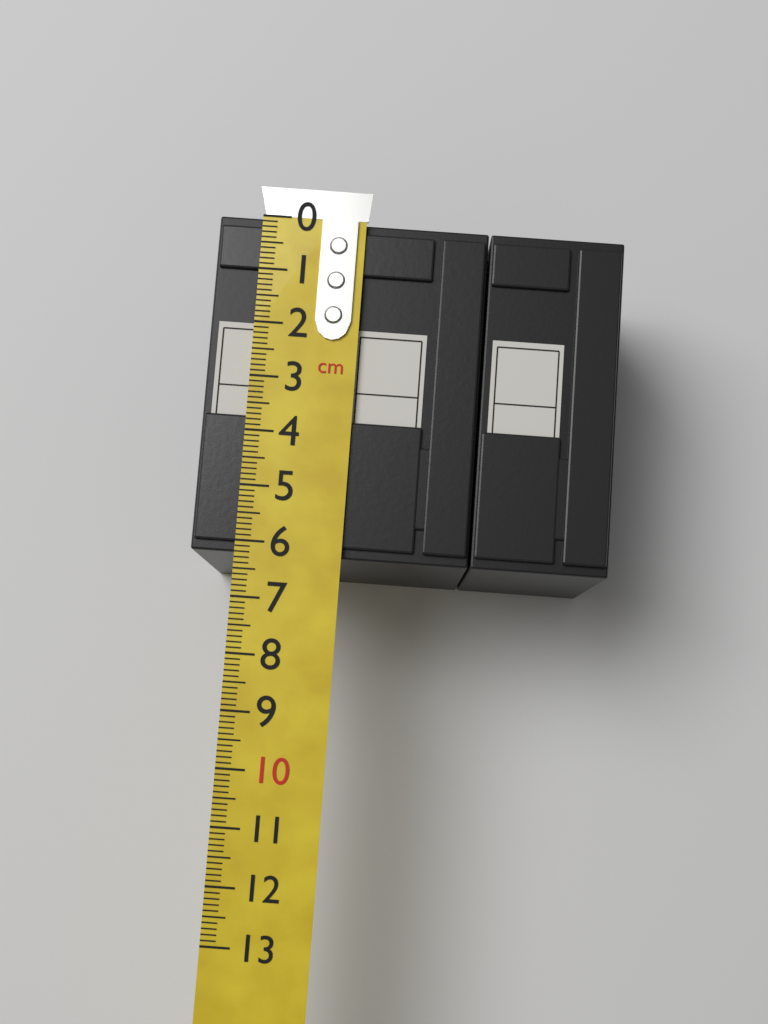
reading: 6.2 cm
